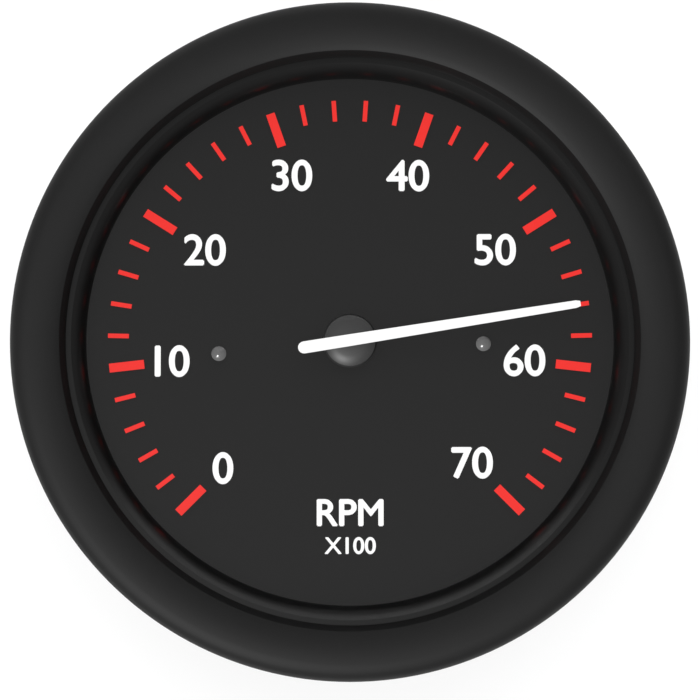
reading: 56 RPM x100
